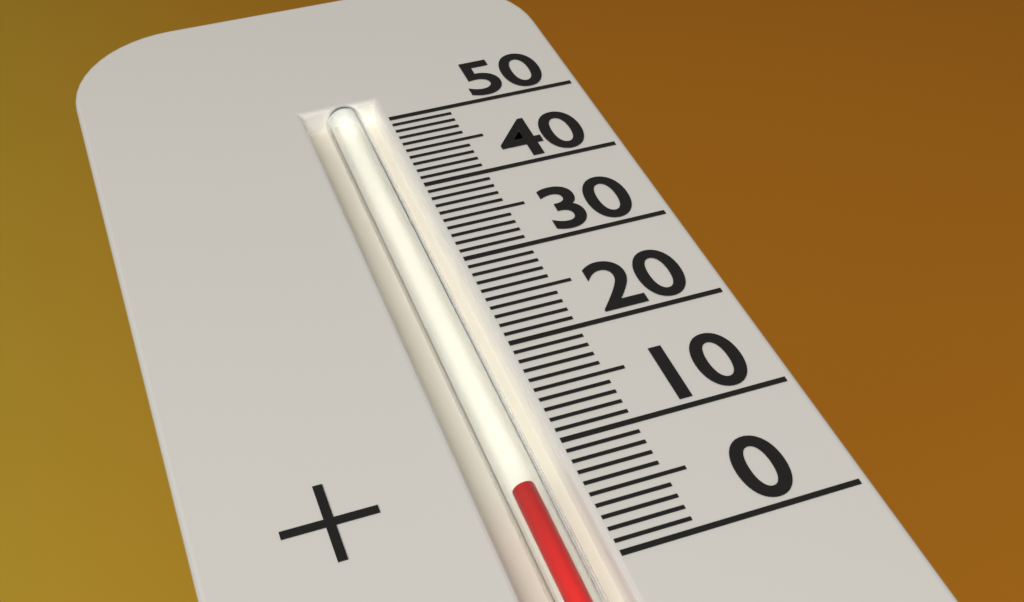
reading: 7 (no unit)
